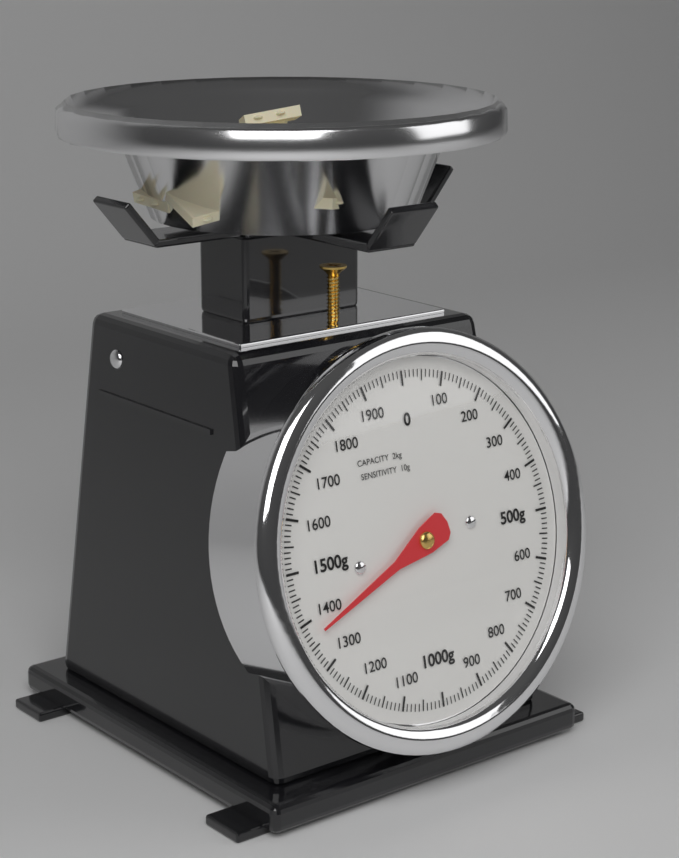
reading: 1370 g
